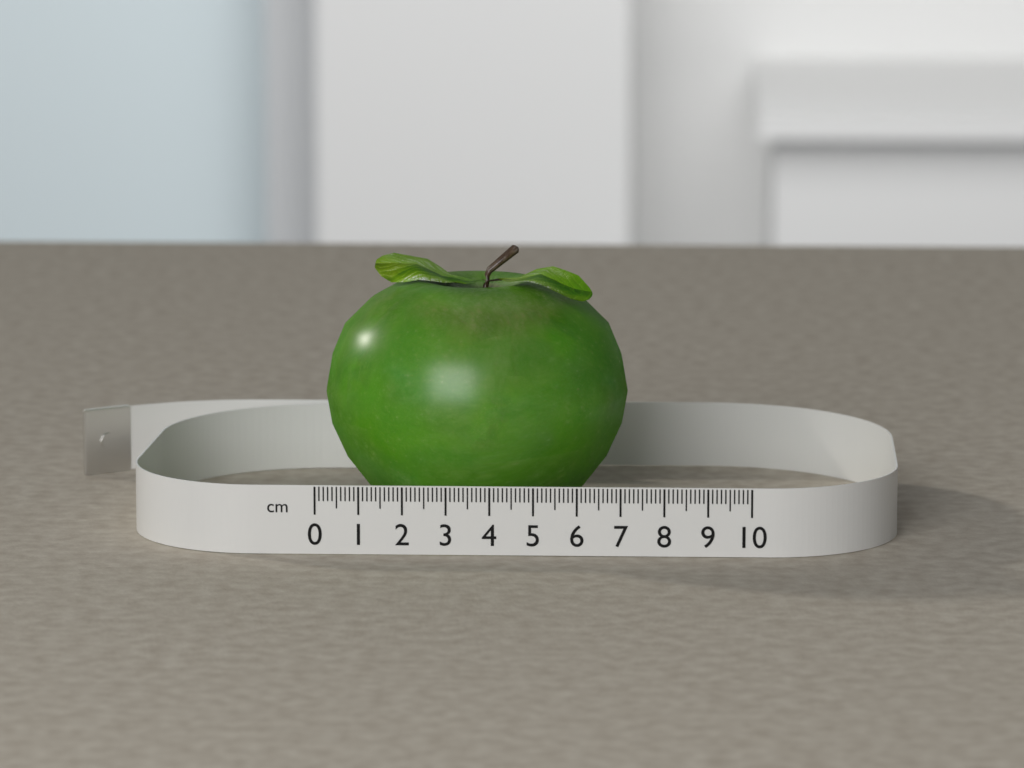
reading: 7.1 cm
